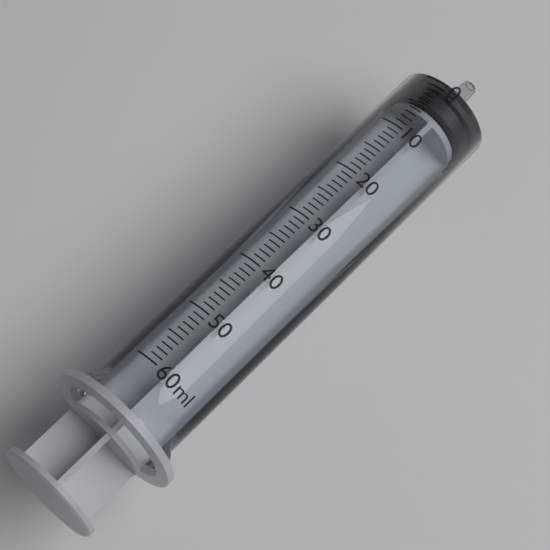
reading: 0 ml
